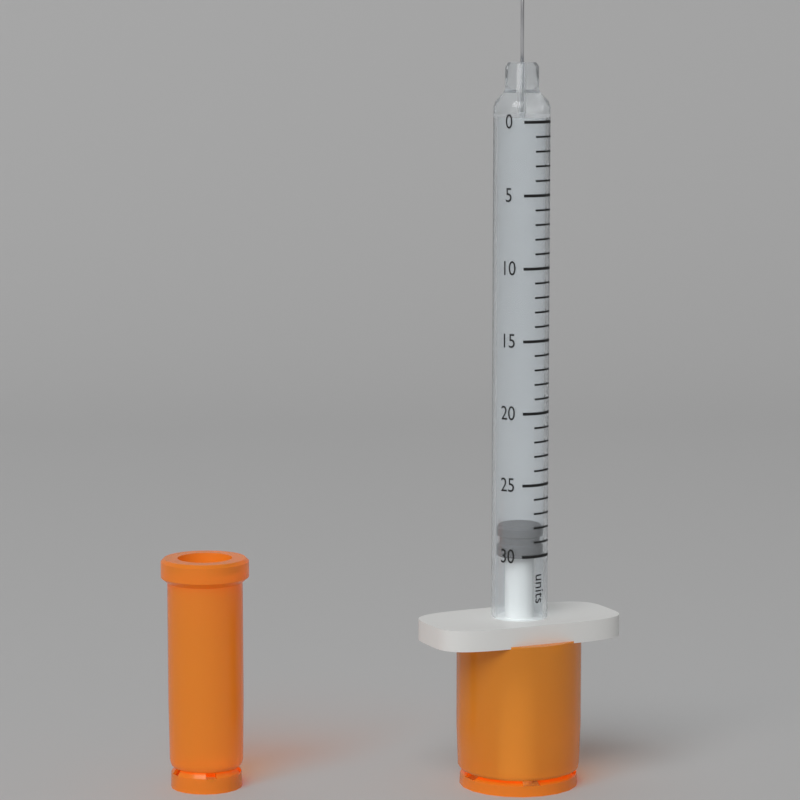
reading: 28 units
